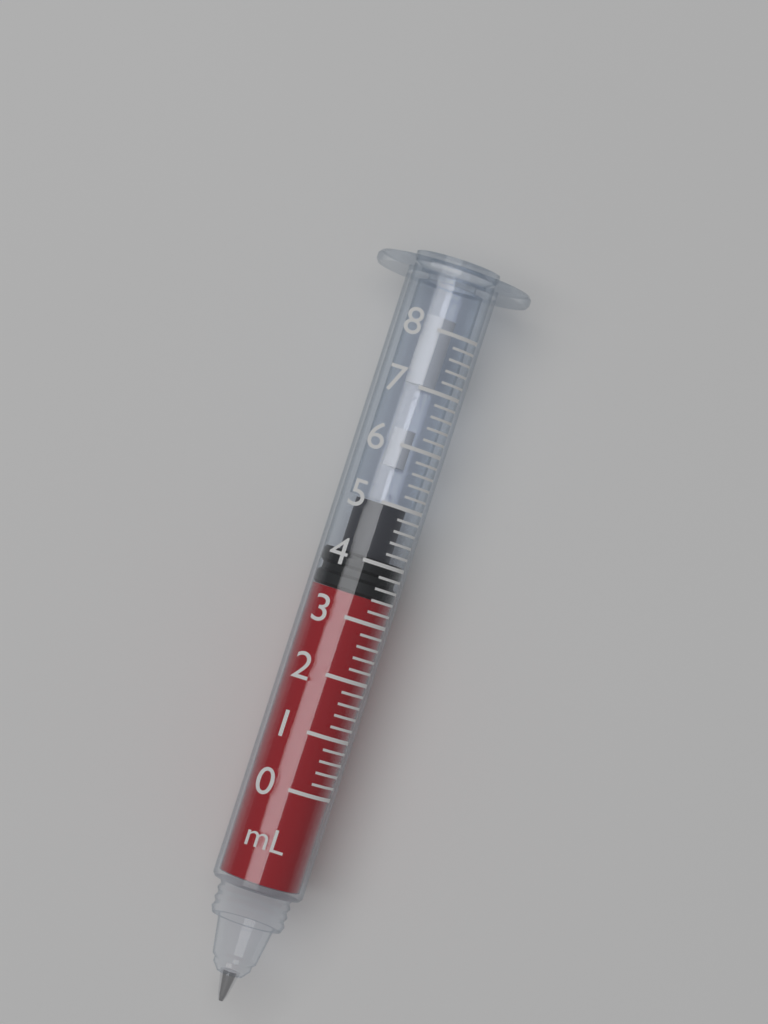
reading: 3.4 mL
